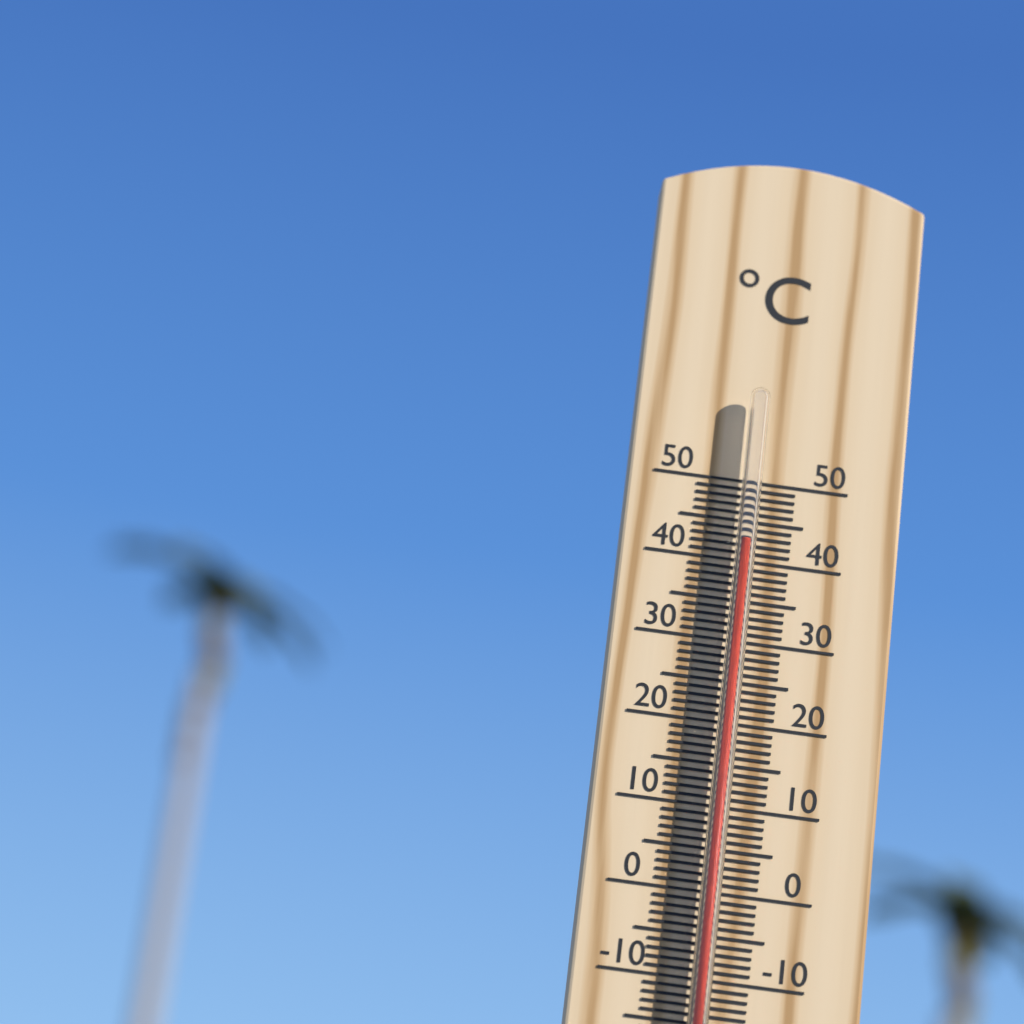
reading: 42 °C
